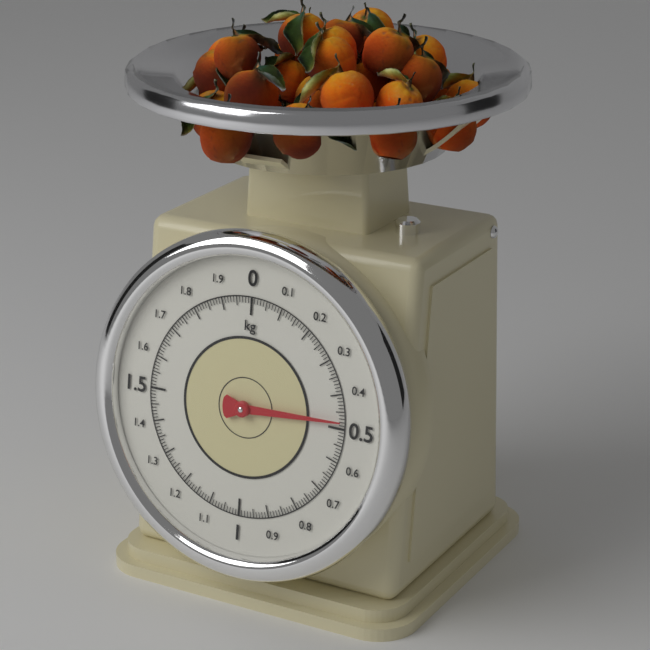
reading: 0.48 kg
